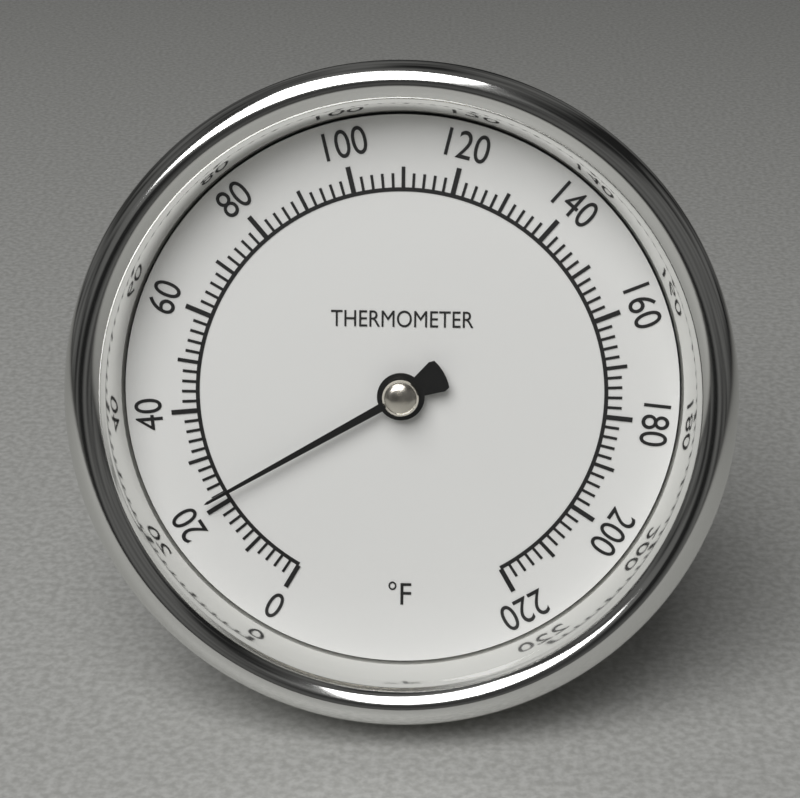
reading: 22 °F
